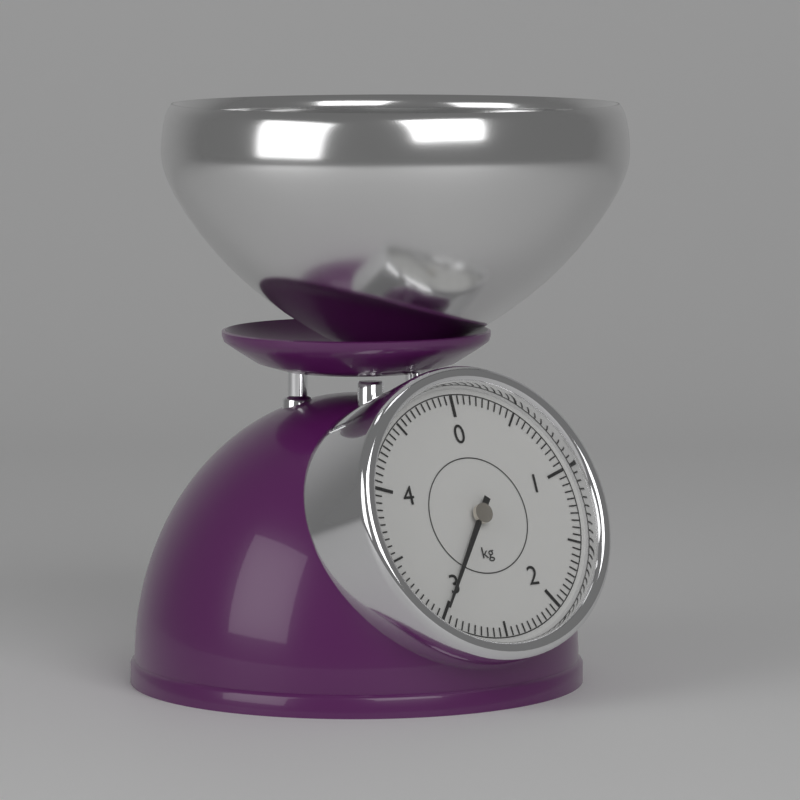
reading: 3.00 kg
